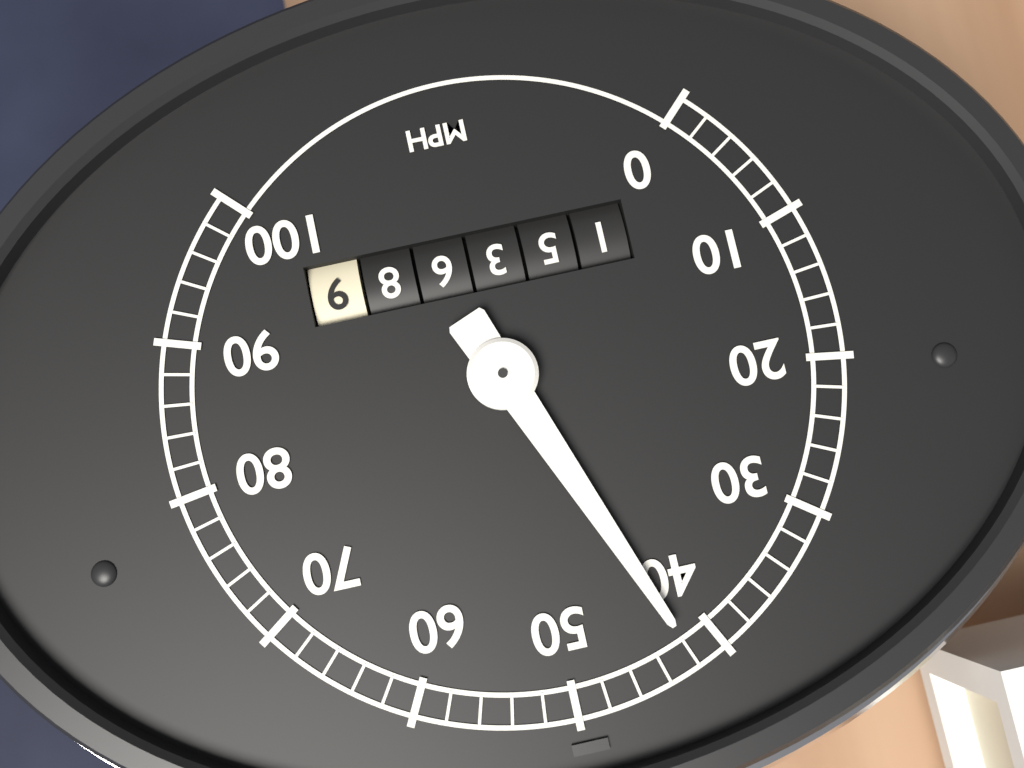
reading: 42 mph
